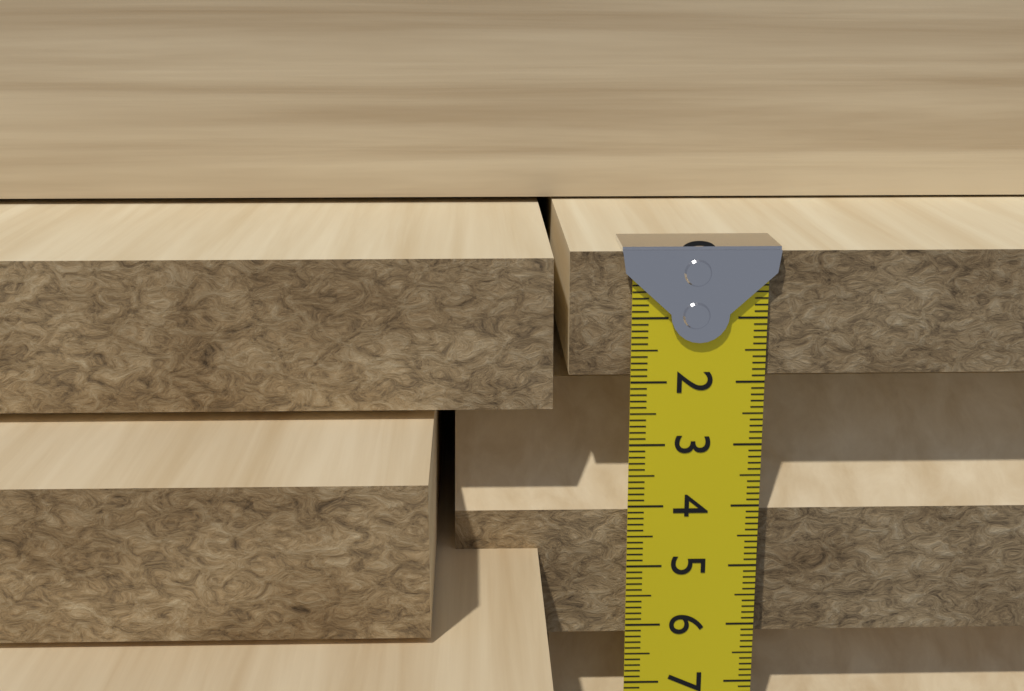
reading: 1.9 cm
